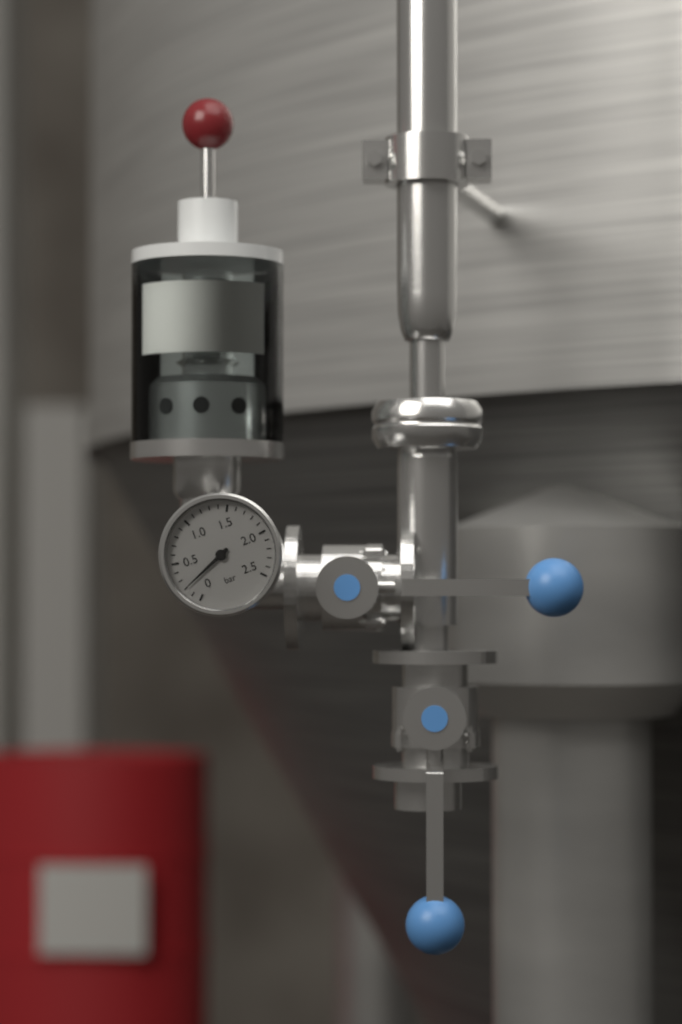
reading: 0.2 bar
